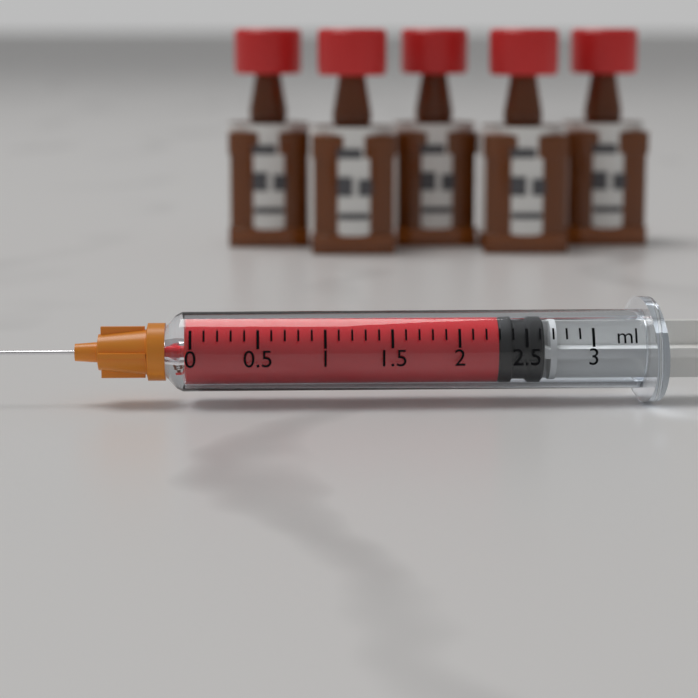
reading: 2.3 ml
